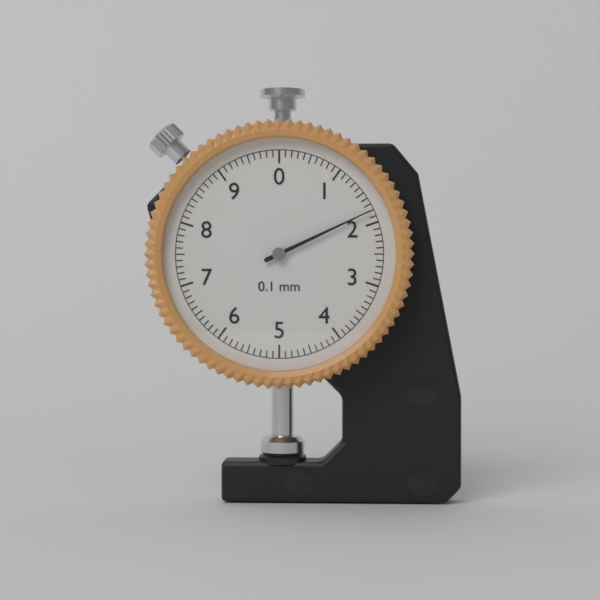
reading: 1.8 mm
